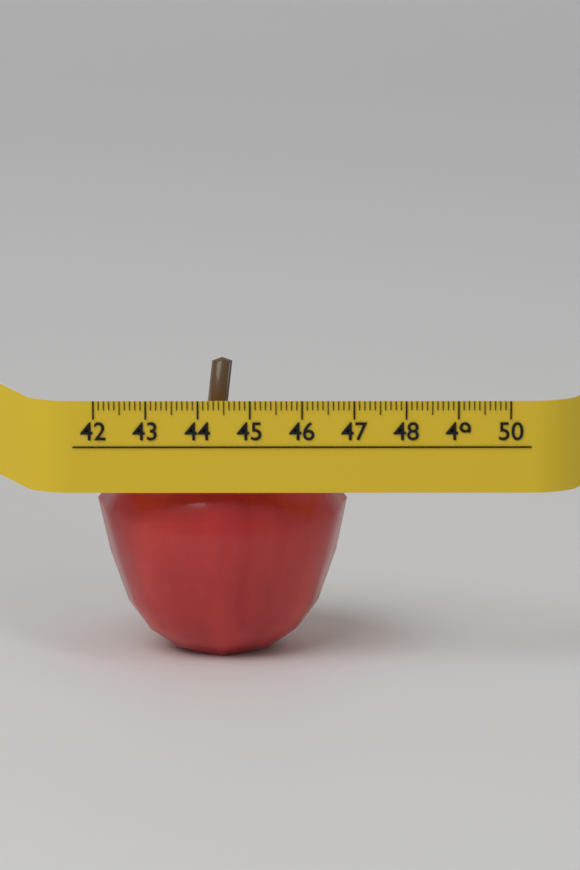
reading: 46.9 (no unit)
